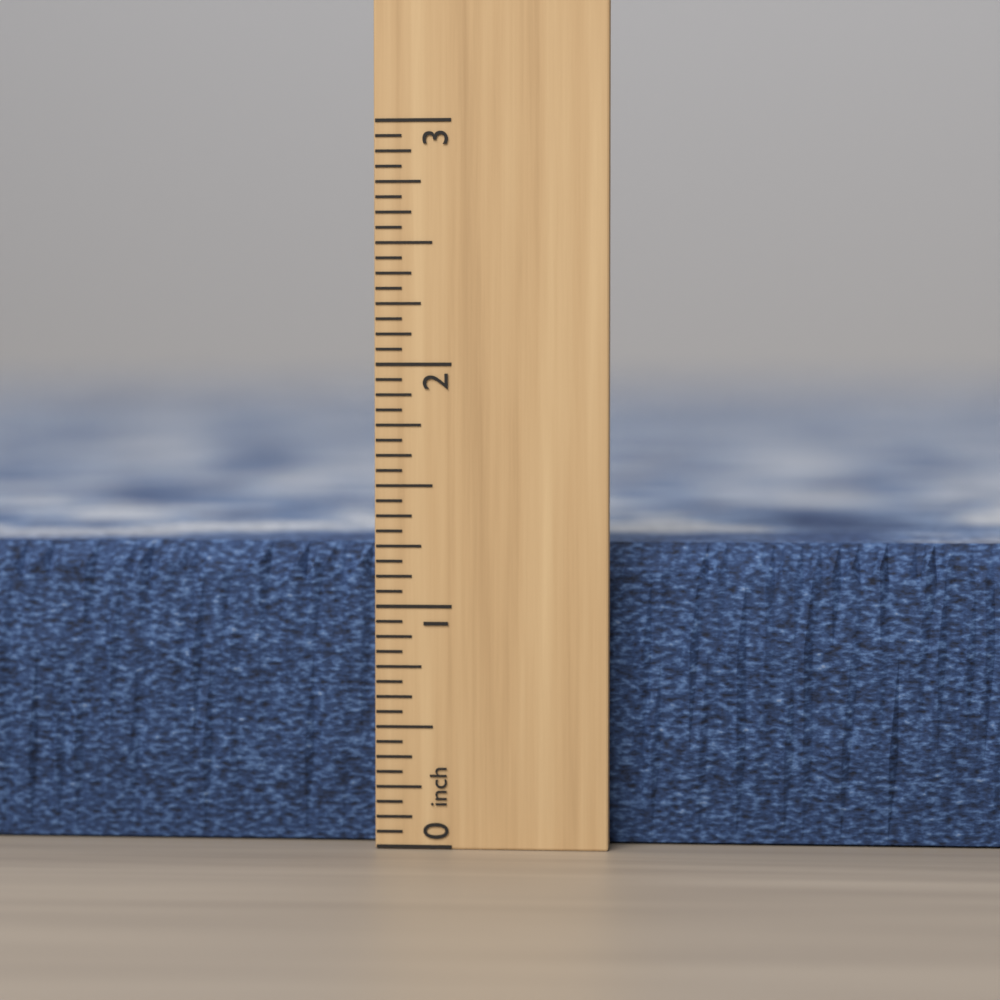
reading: 1.2500 inch
